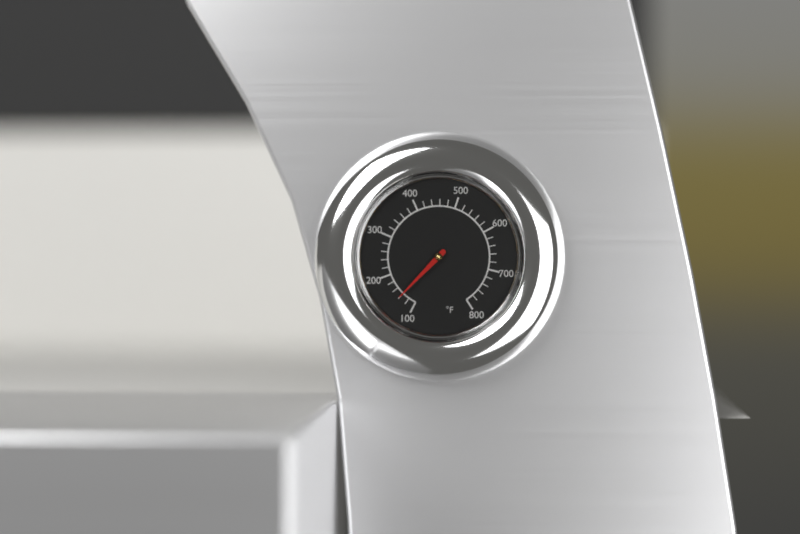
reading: 140 °F
